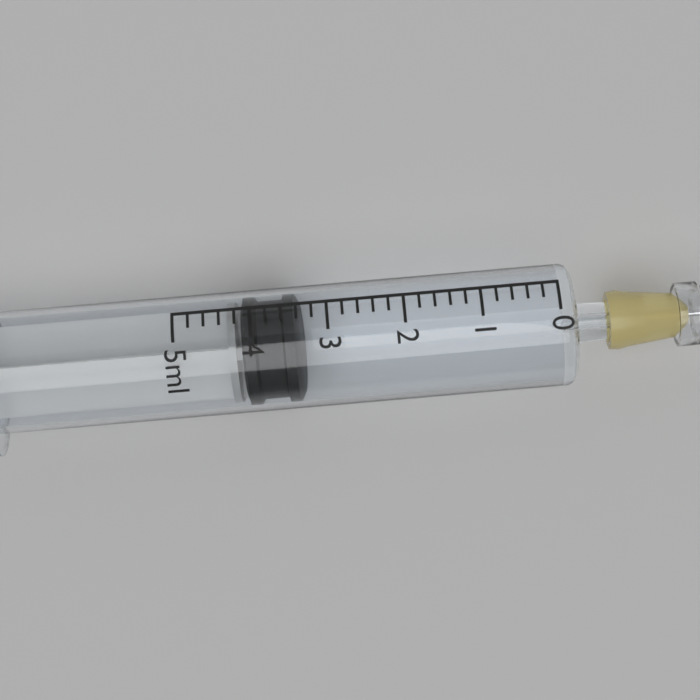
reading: 3.4 ml
